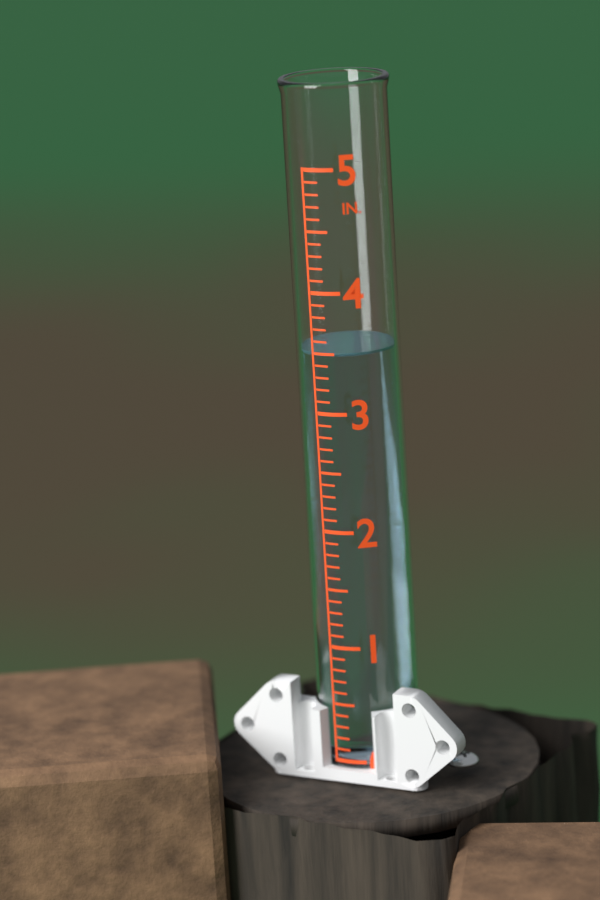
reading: 3.5 in
